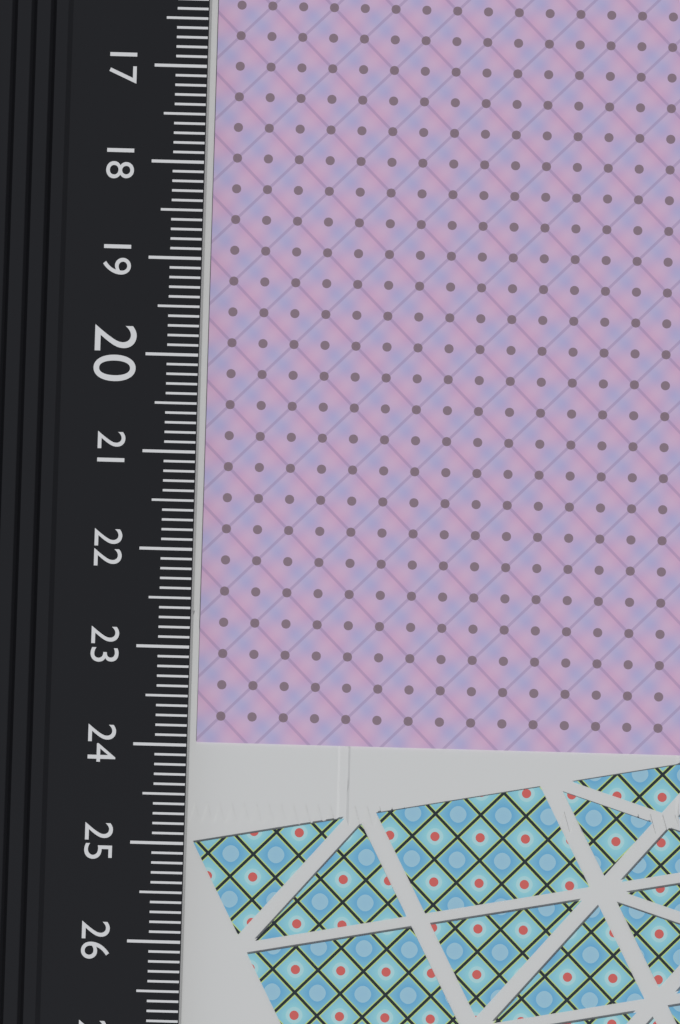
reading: 24.0 cm
